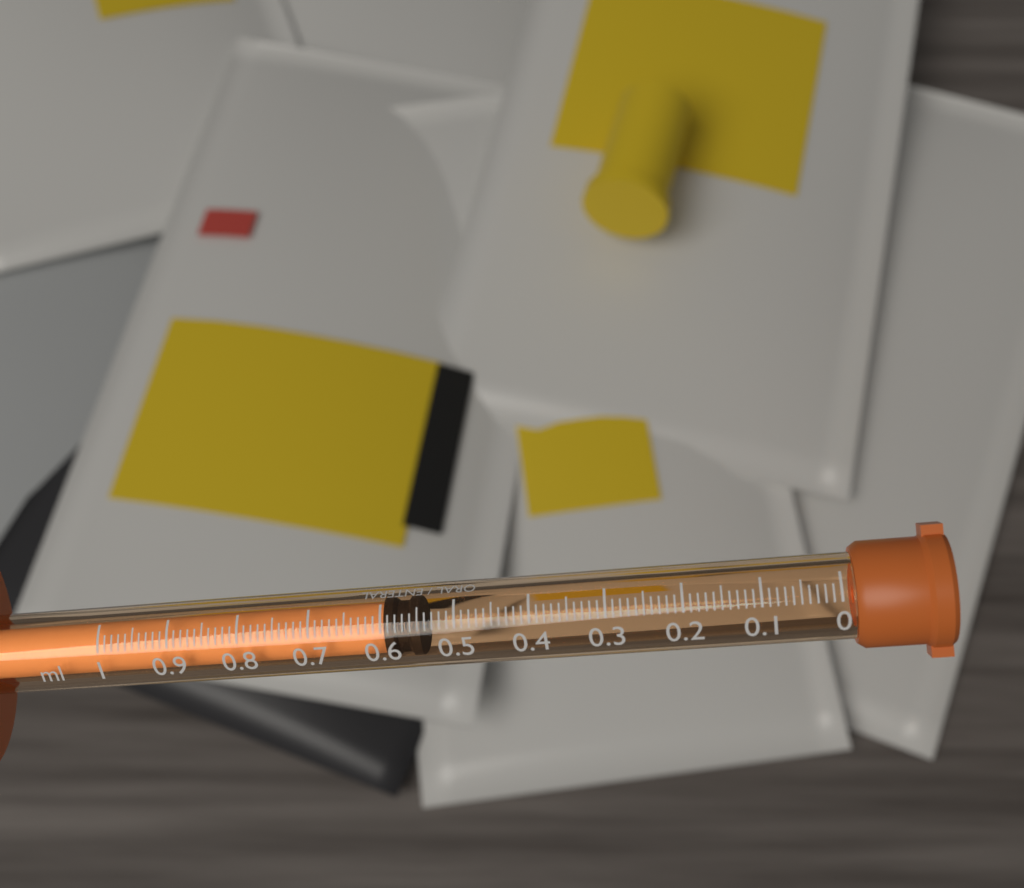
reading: 0.55 ml
